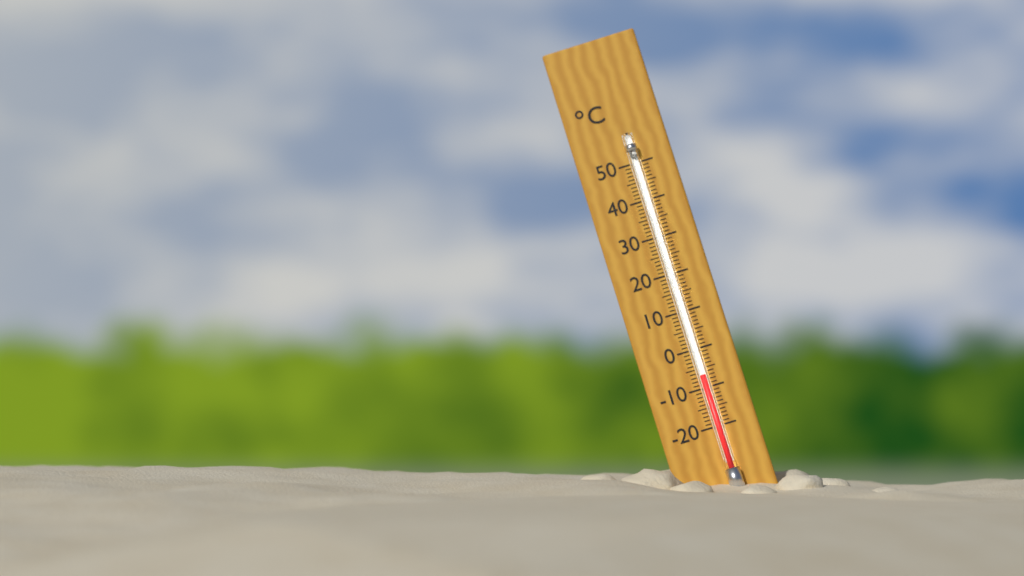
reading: -7 °C
